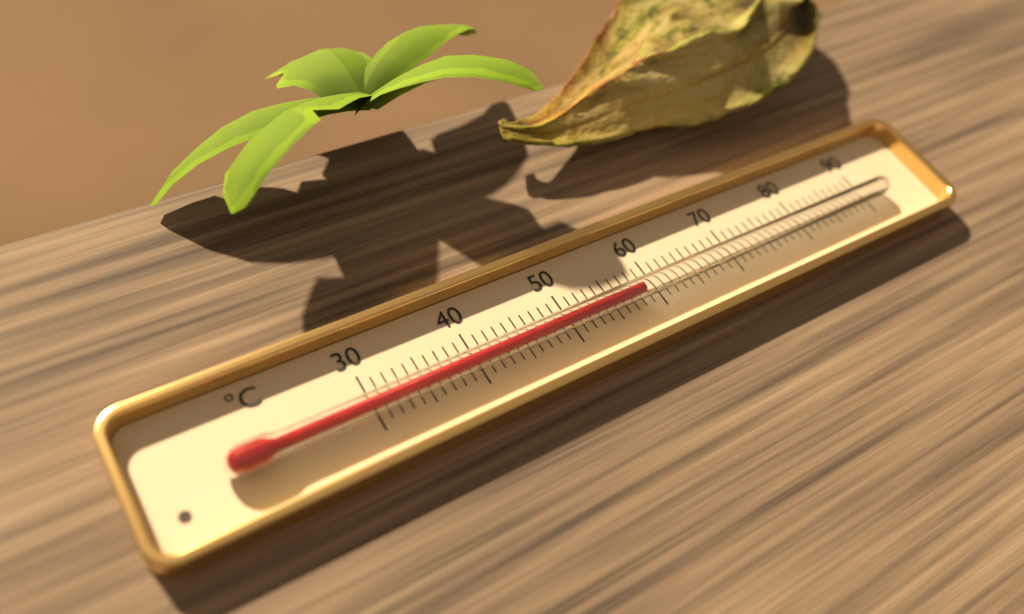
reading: 58 °C
